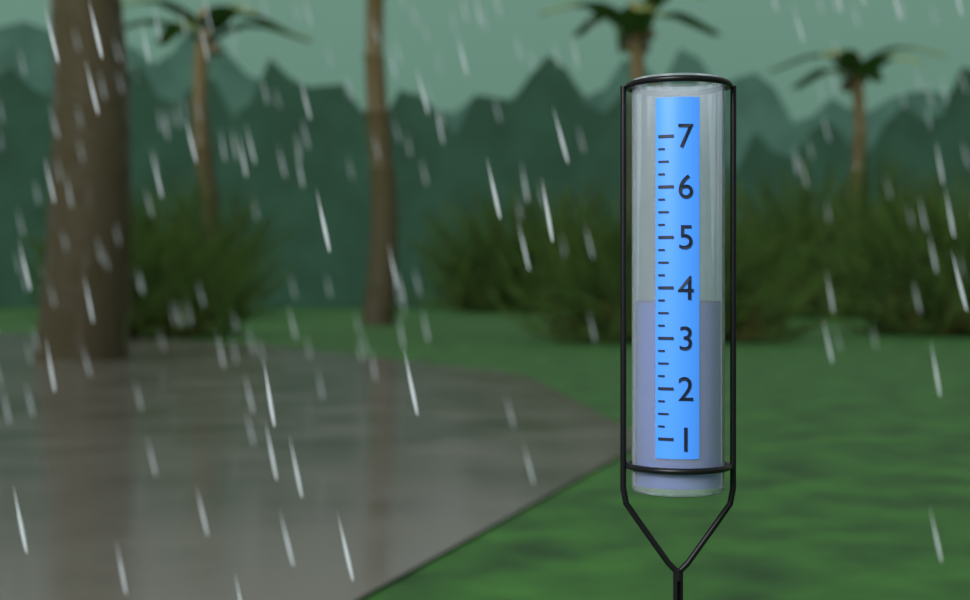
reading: 3.75 (no unit)
